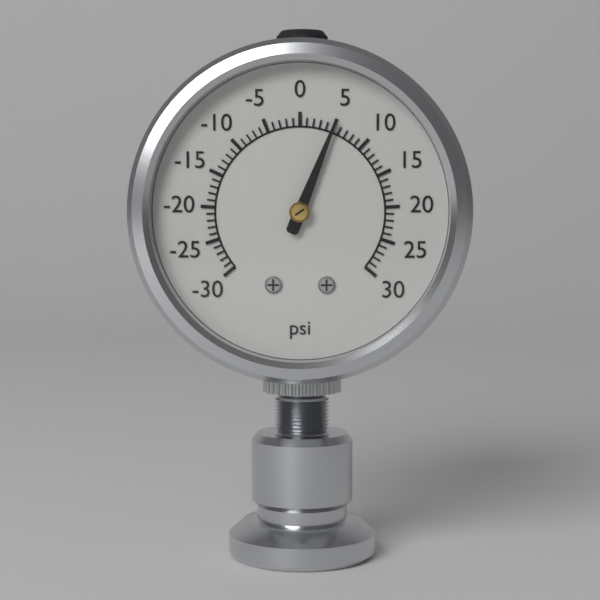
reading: 5 psi
